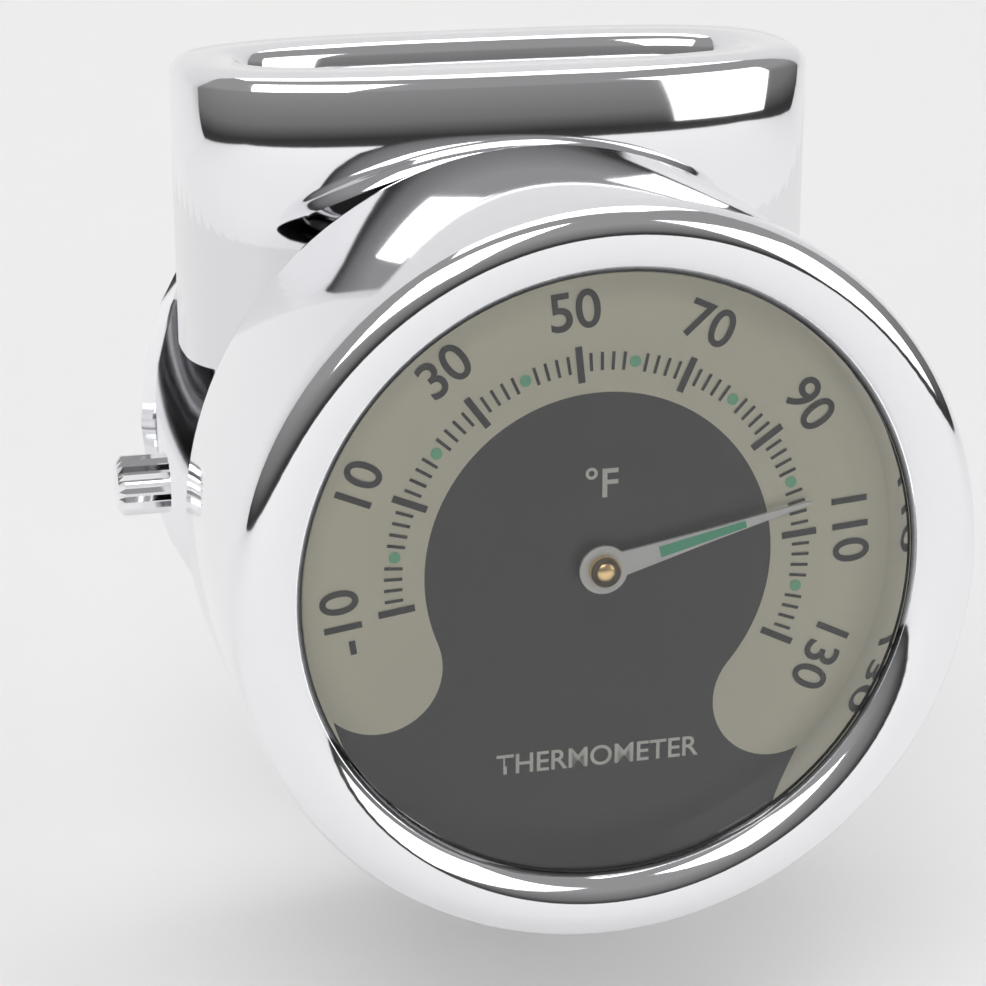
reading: 104 °F
